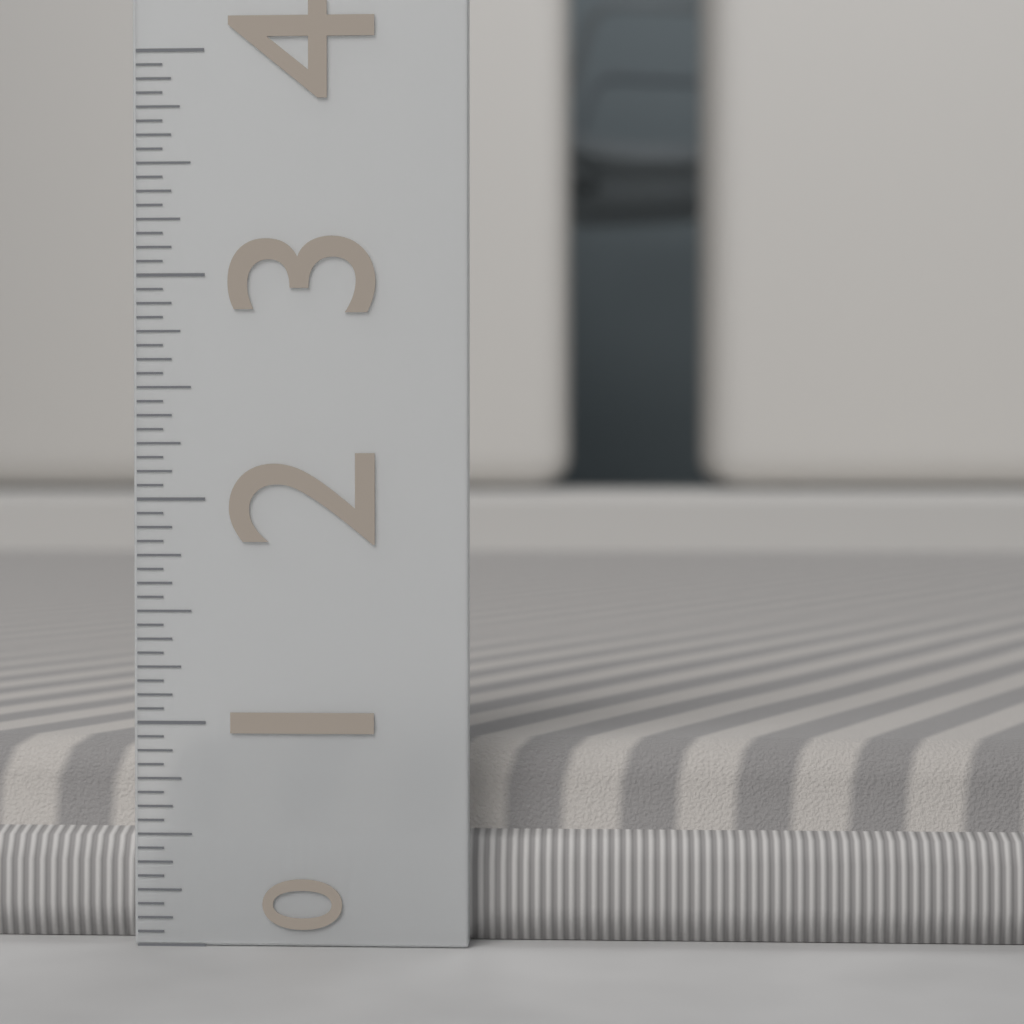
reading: 0.8750 (no unit)
